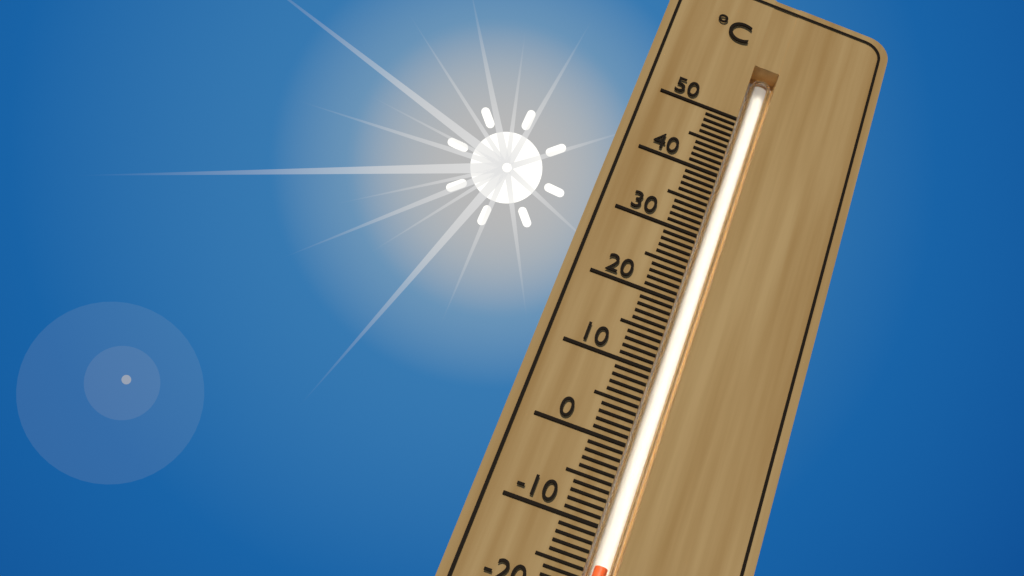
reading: -14 °C
